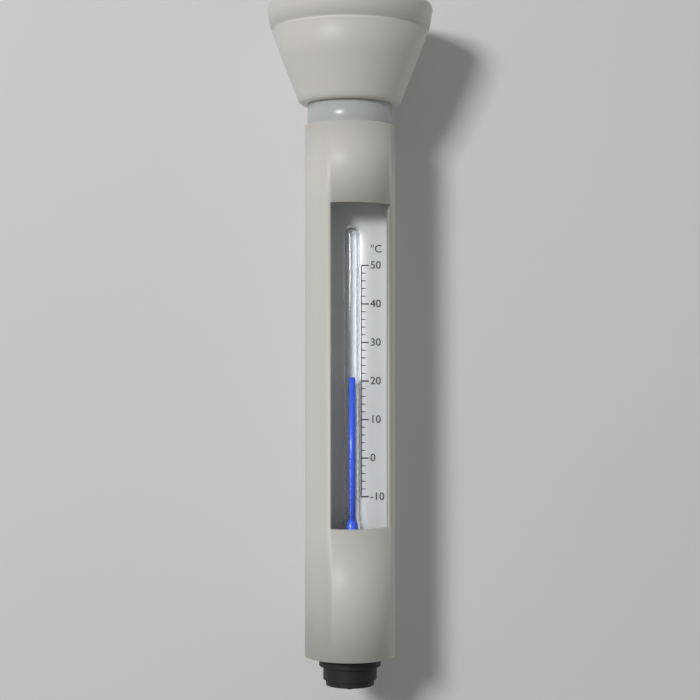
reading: 21 °C
